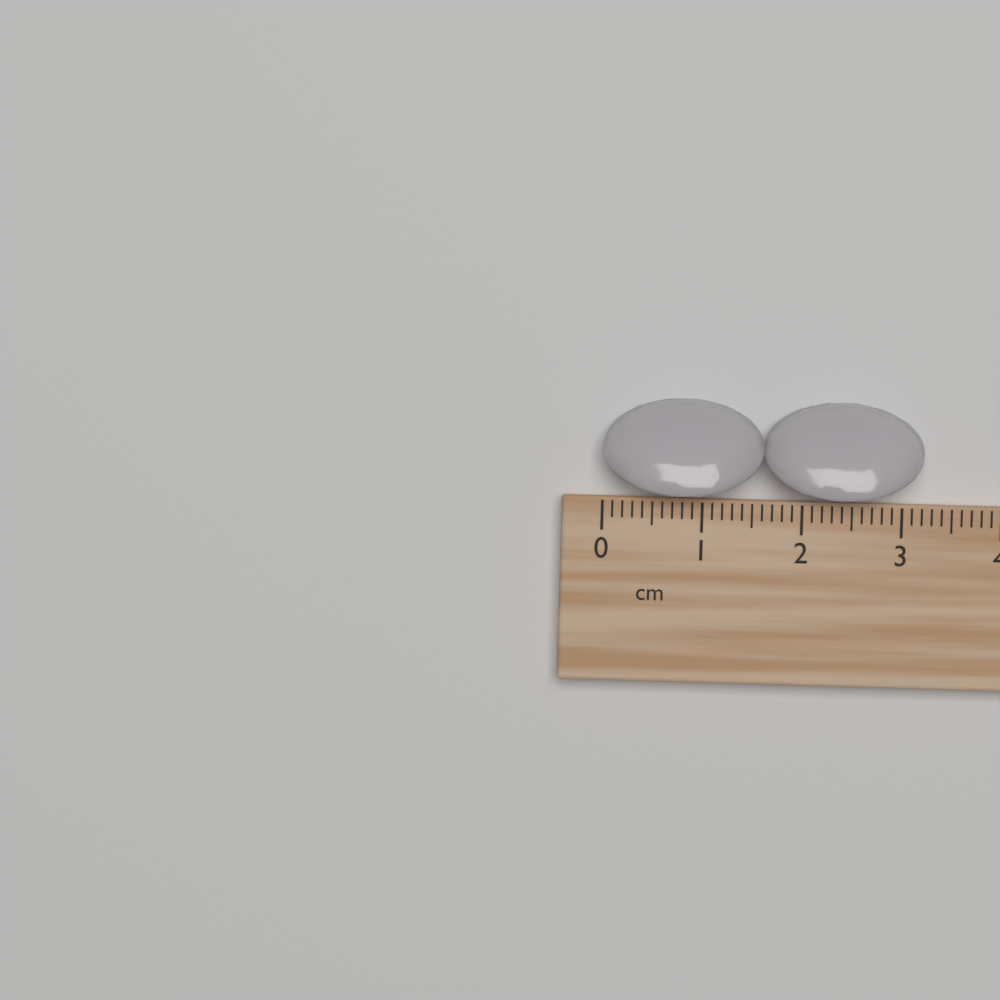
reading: 3.2 cm
